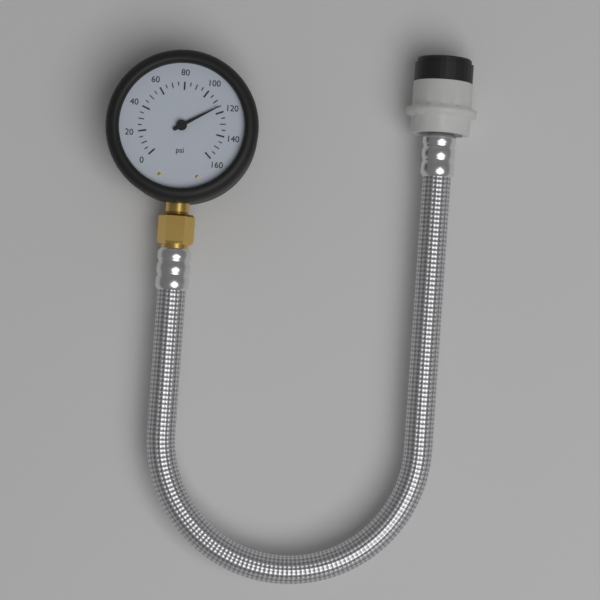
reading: 115 psi
